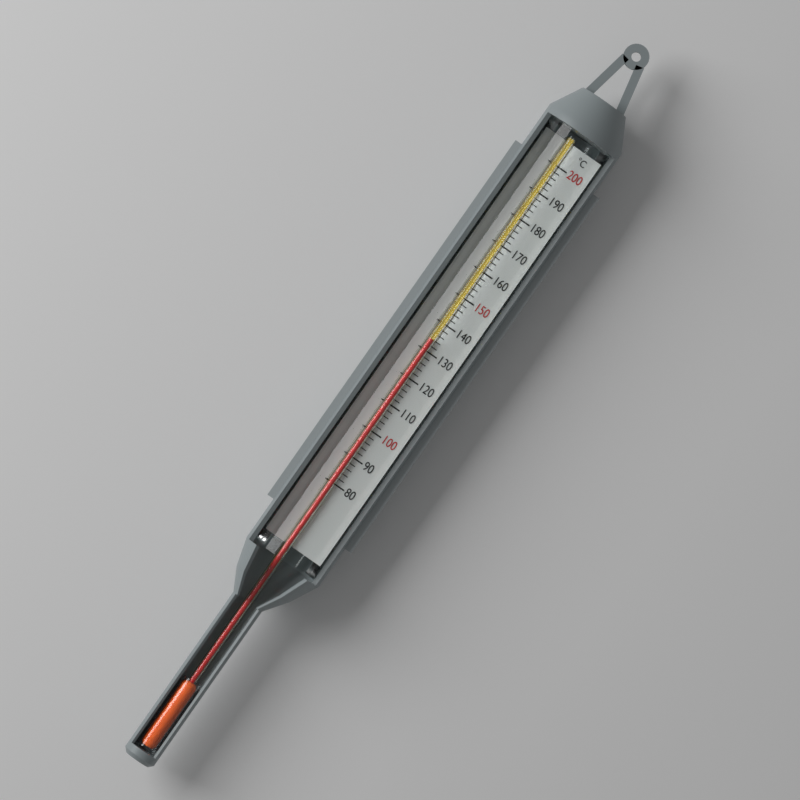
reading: 134 °C
